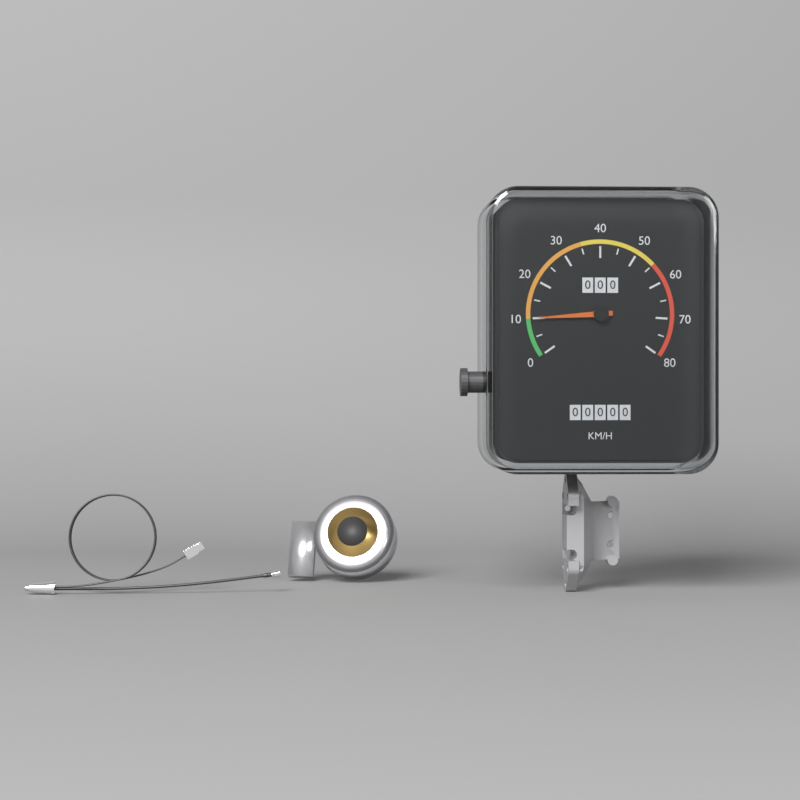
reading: 10 km/h
